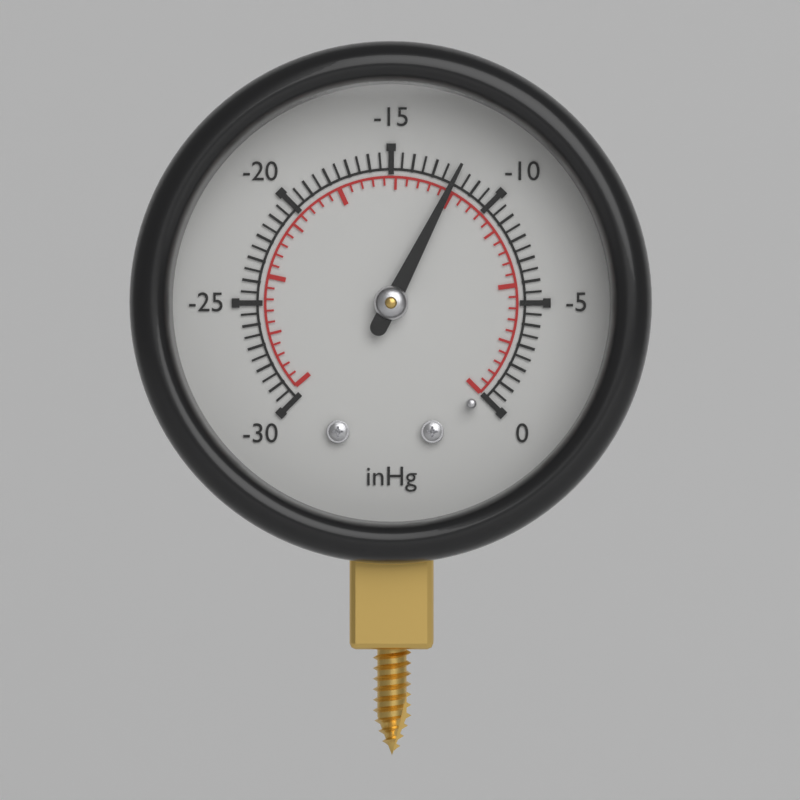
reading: -12.0 inHg
